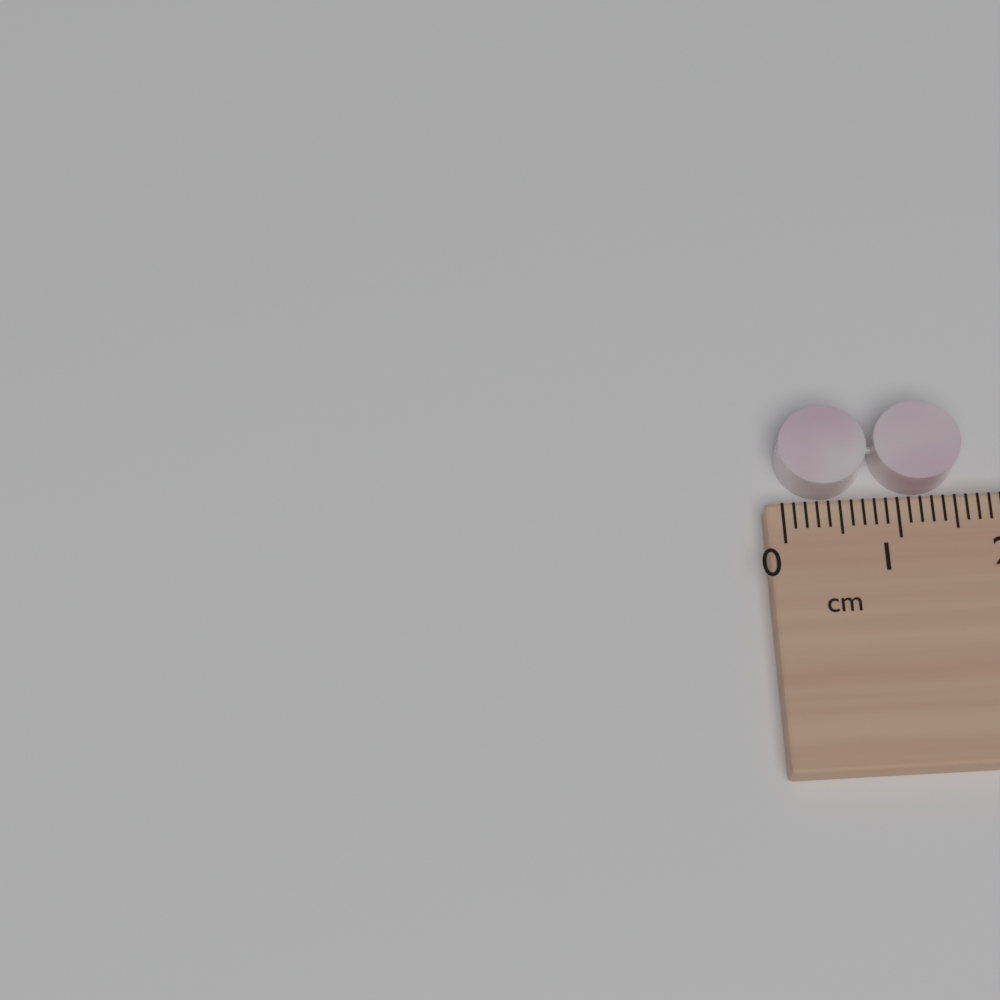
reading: 1.6 cm
